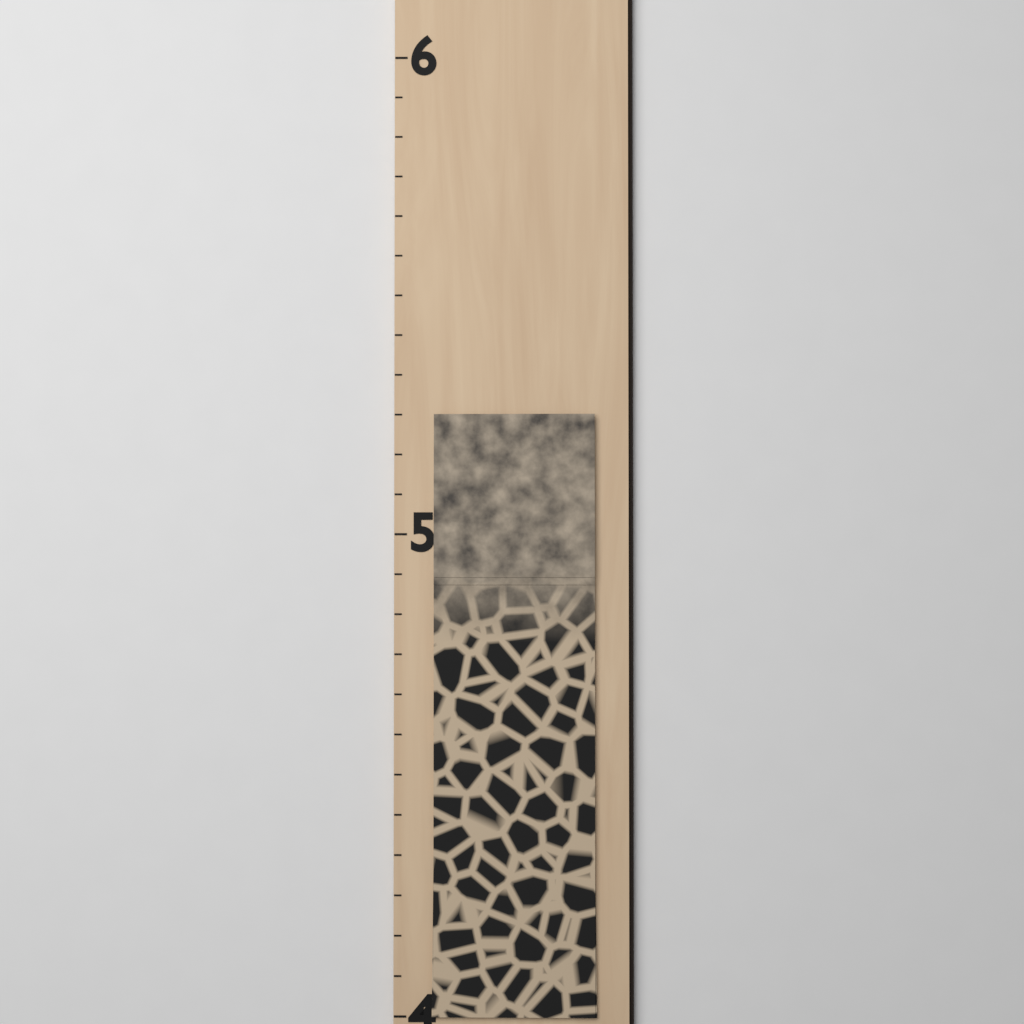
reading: 5.250000 (no unit)
